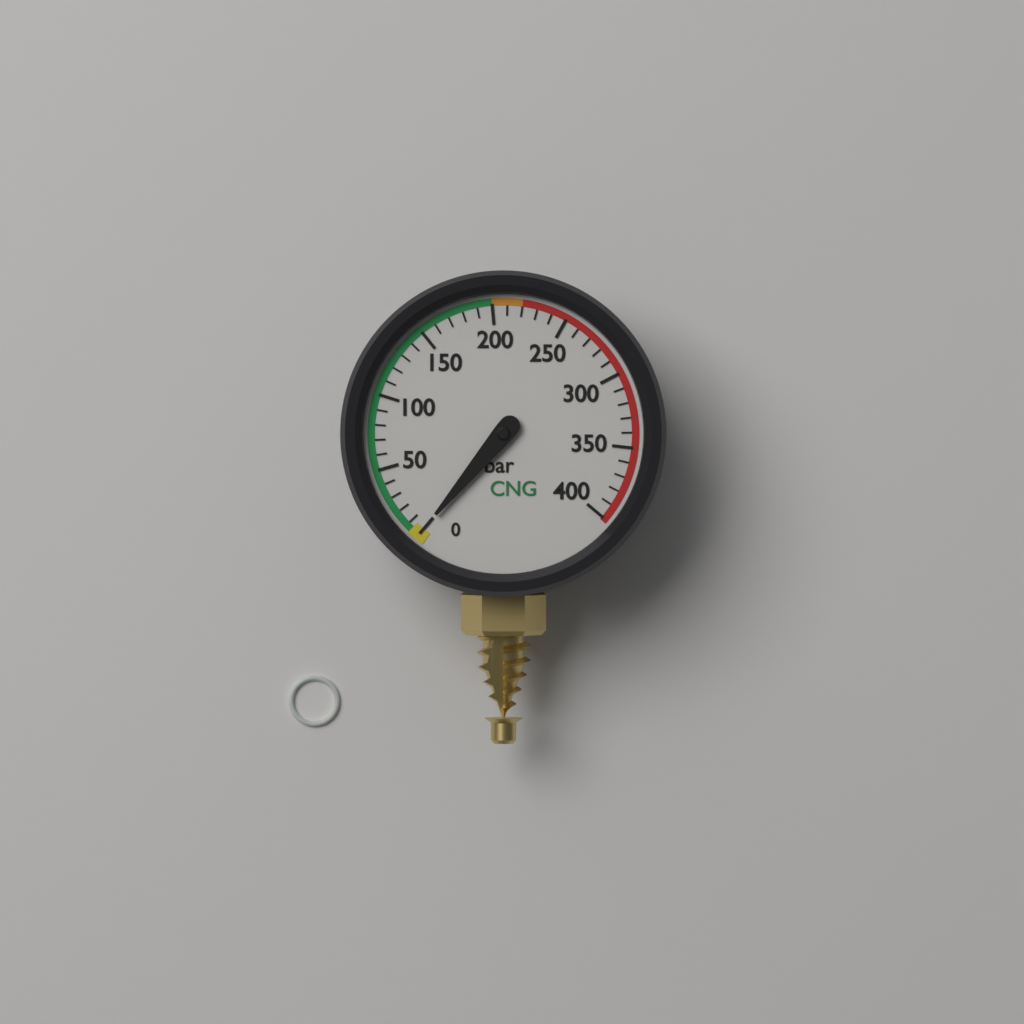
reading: 0 bar
